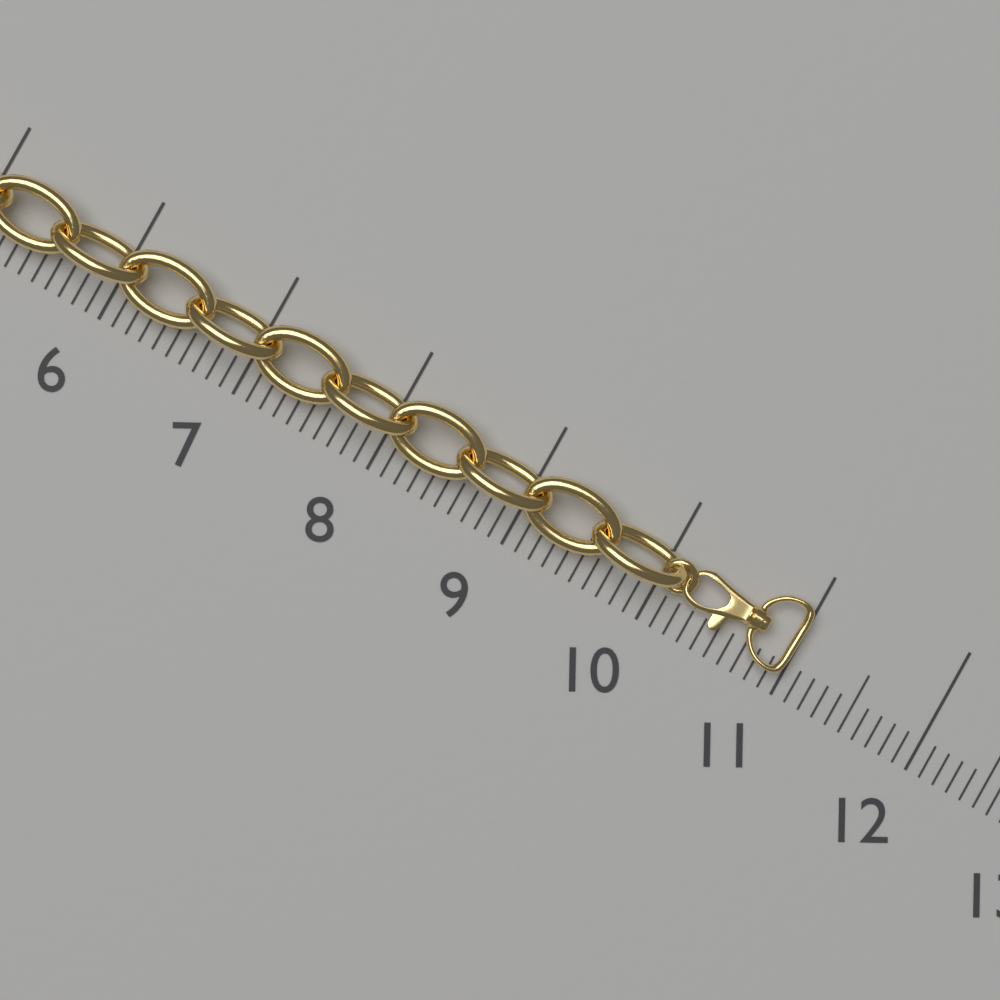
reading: 11.0 (no unit)
